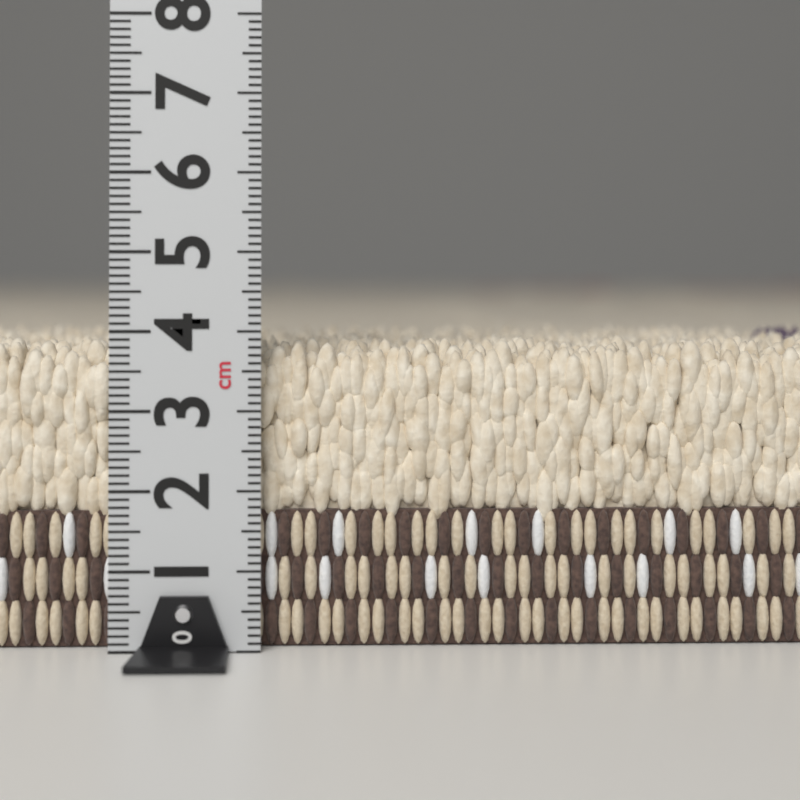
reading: 3.9 cm
